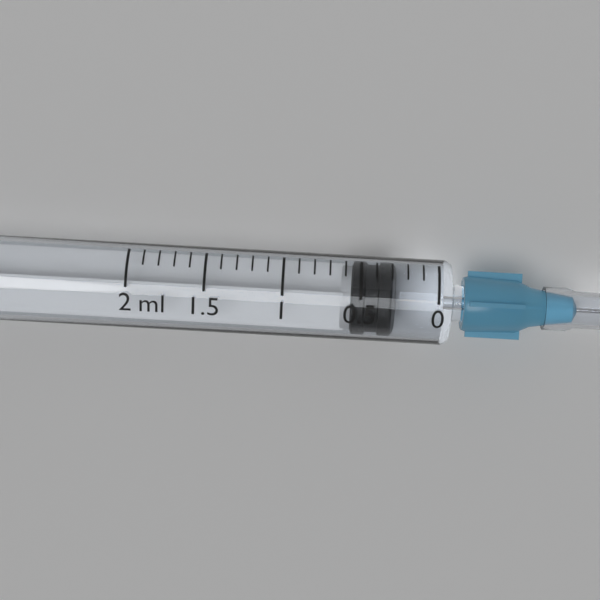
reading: 0.3 ml
